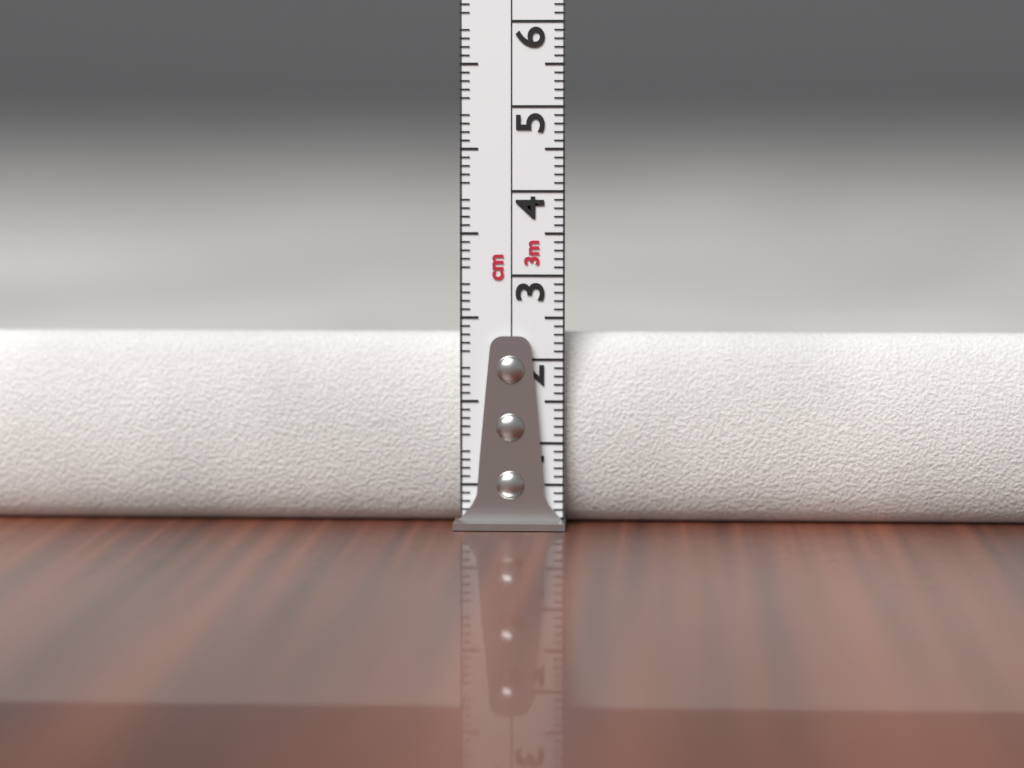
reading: 2.3 cm
